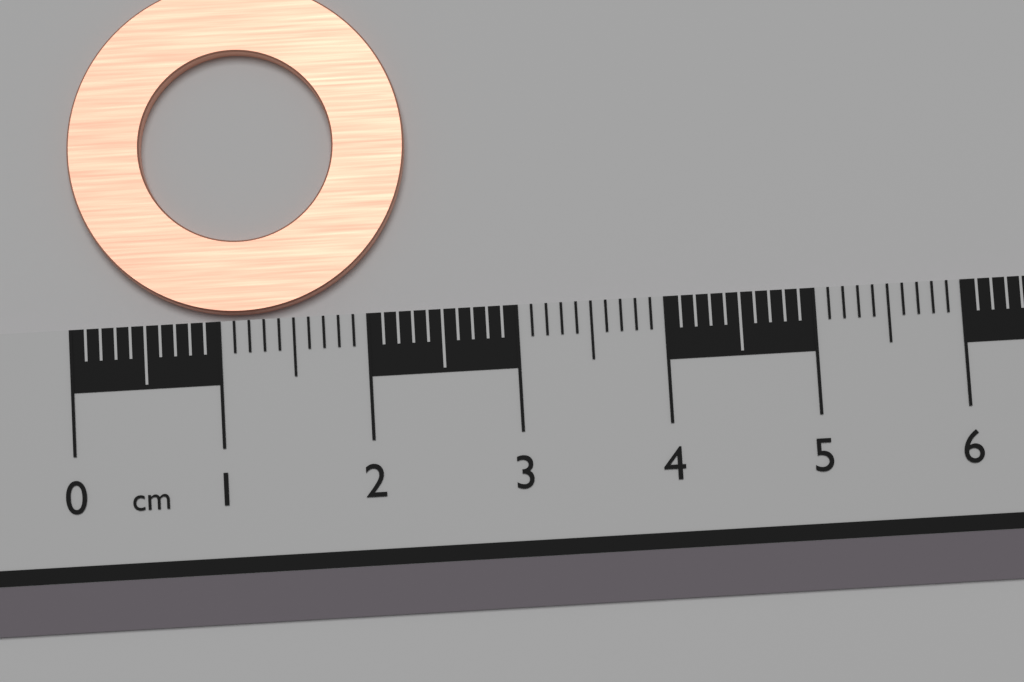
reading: 2.3 cm
